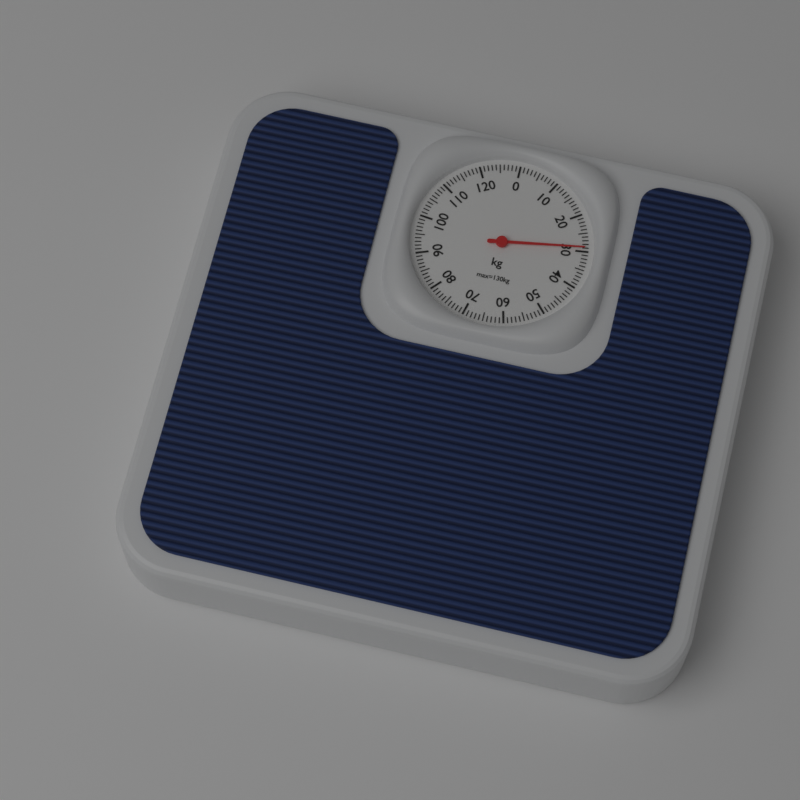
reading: 29 kg
